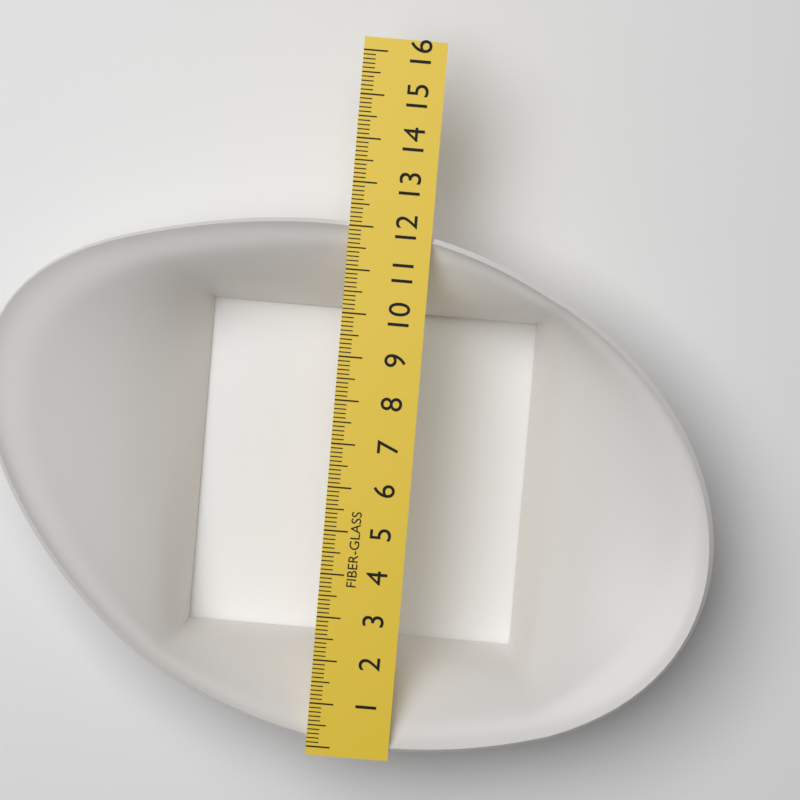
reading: 12.1 (no unit)
